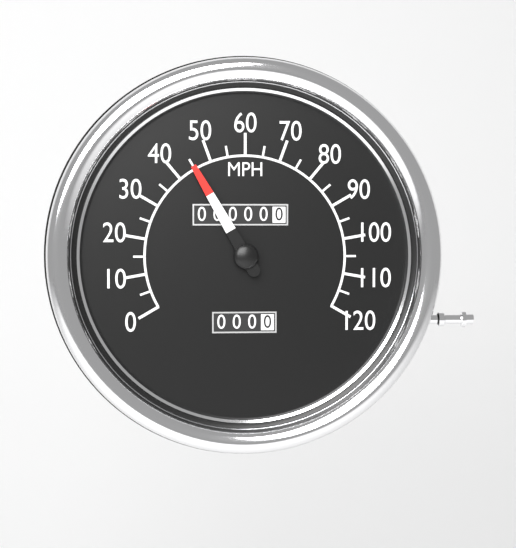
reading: 45 MPH
